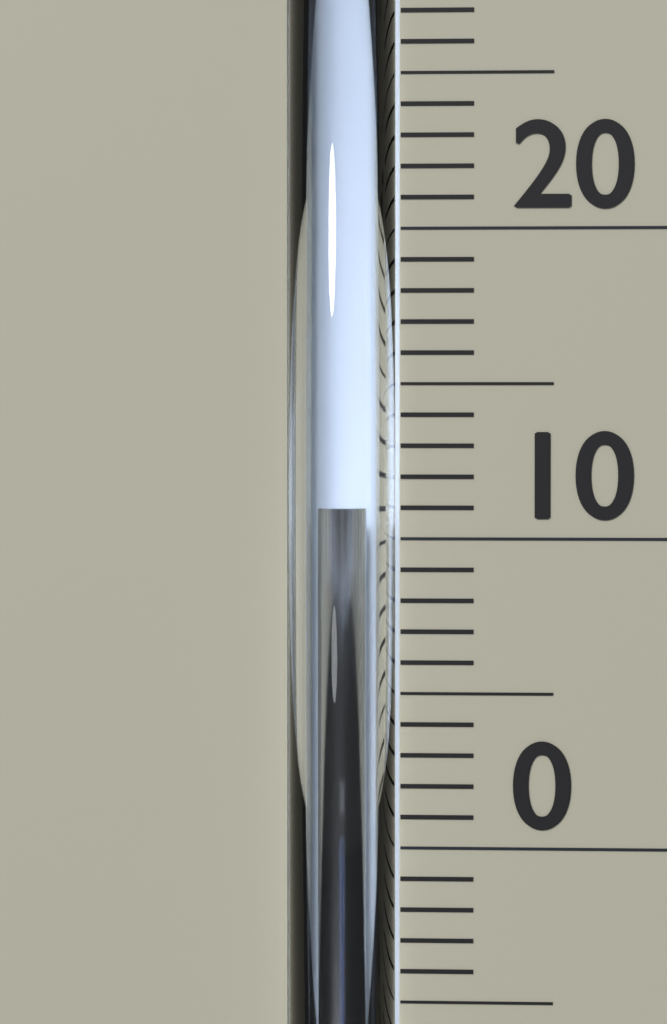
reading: 11 °C
